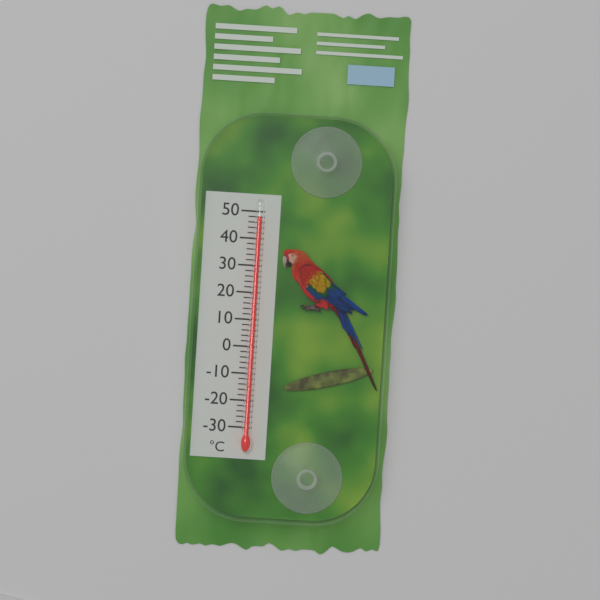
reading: 48 °C
